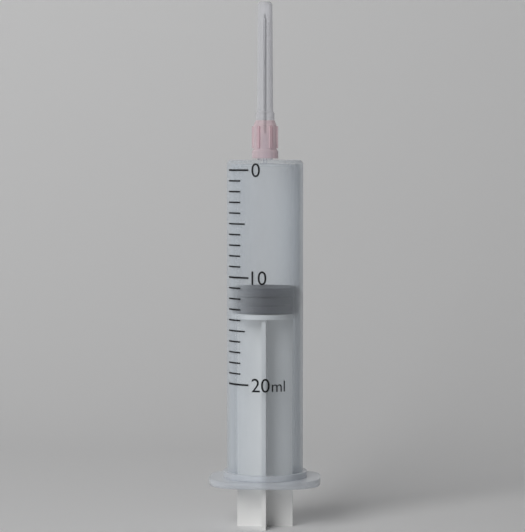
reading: 11 ml
